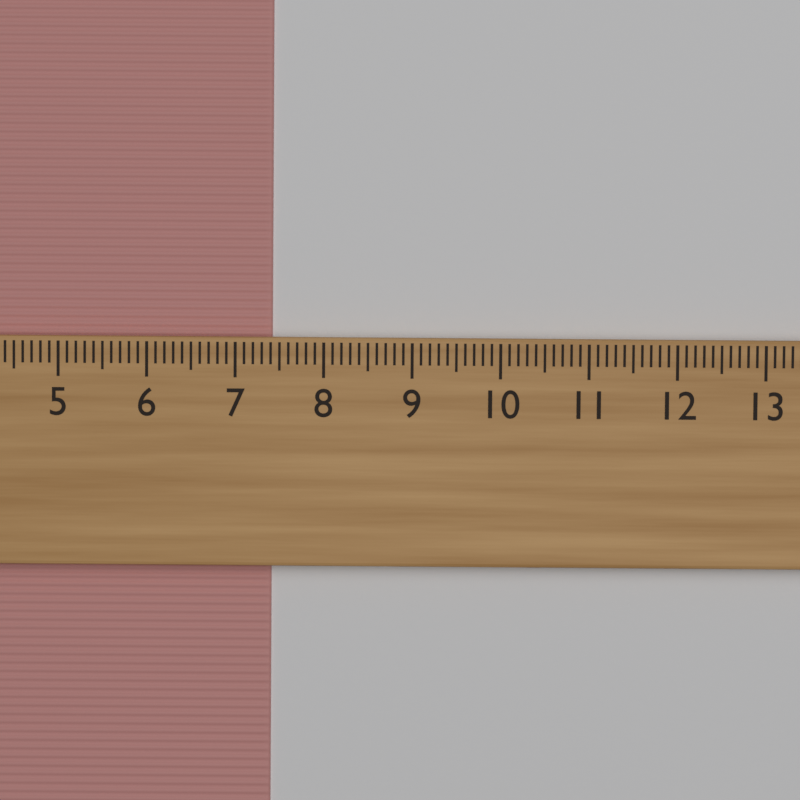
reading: 7.4 cm
